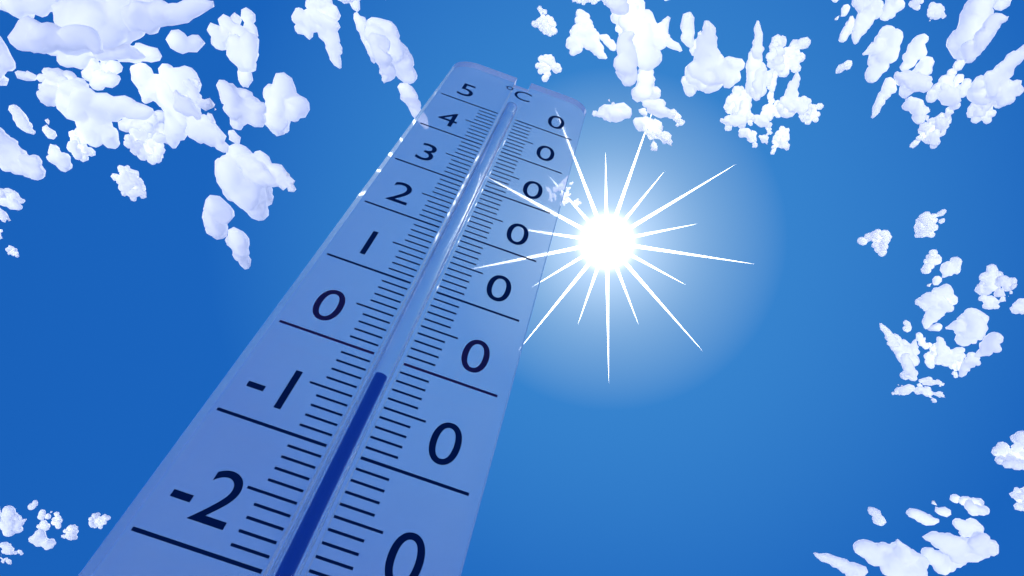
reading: -2 °C
